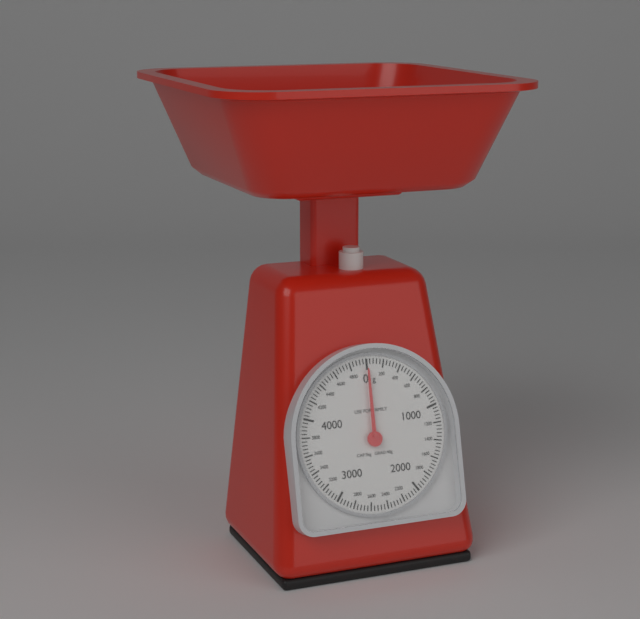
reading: 0 g
